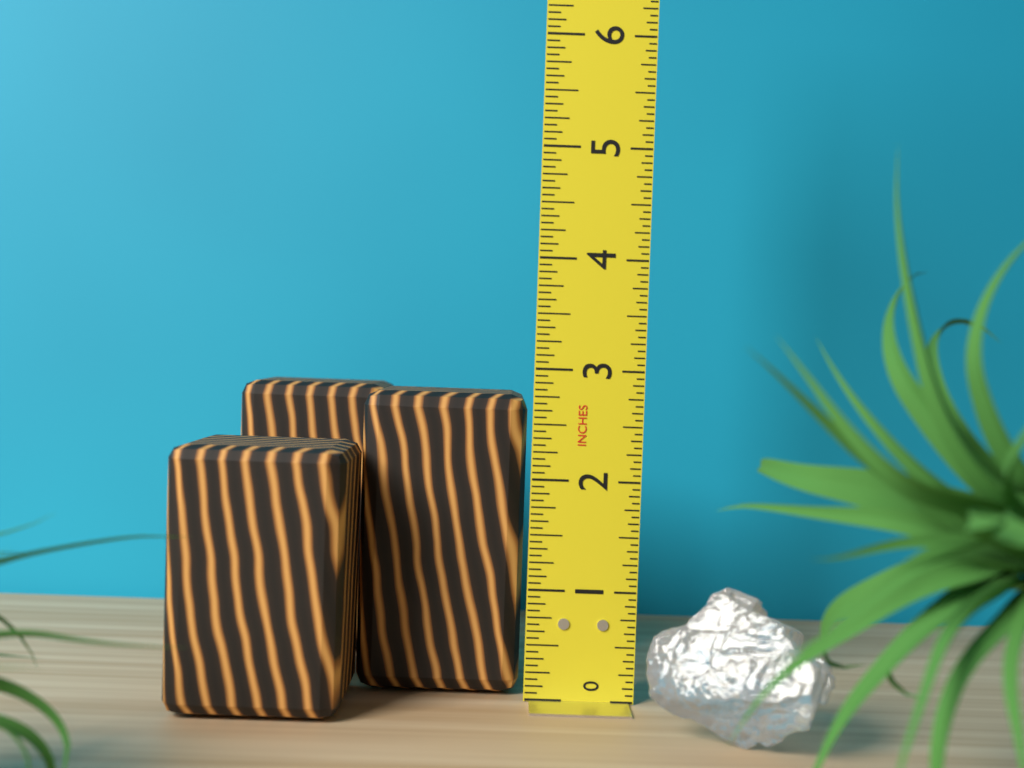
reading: 2.7500 in
